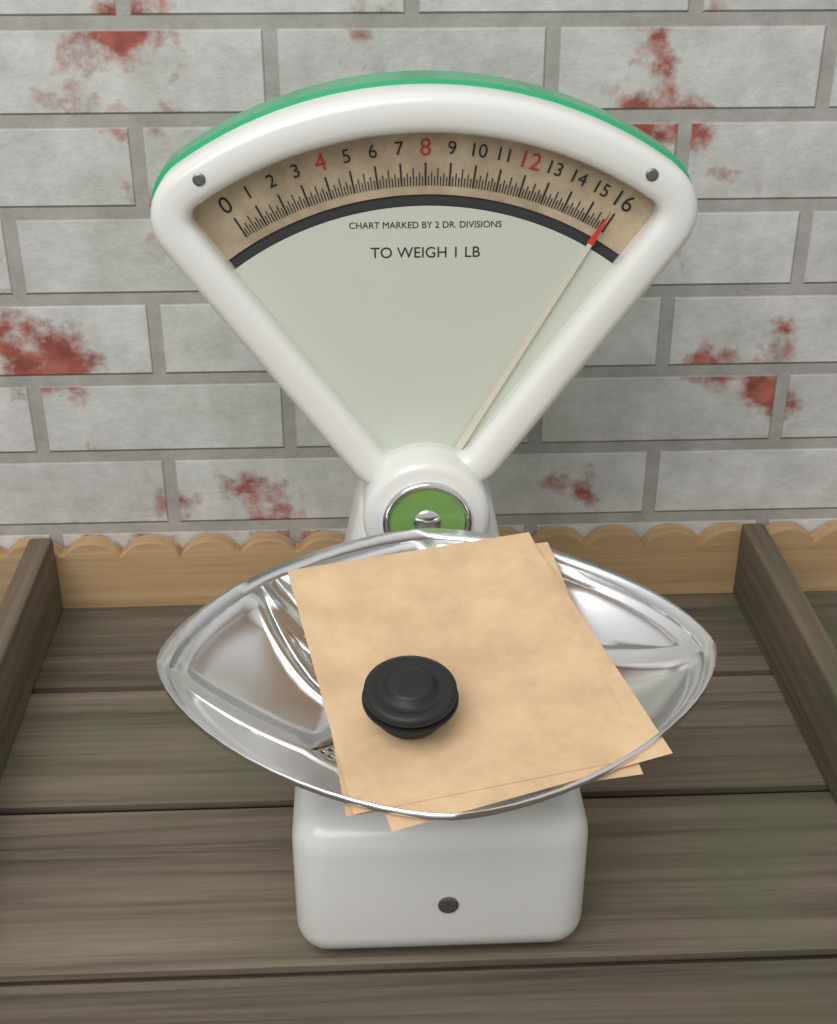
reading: 15.750 oz
